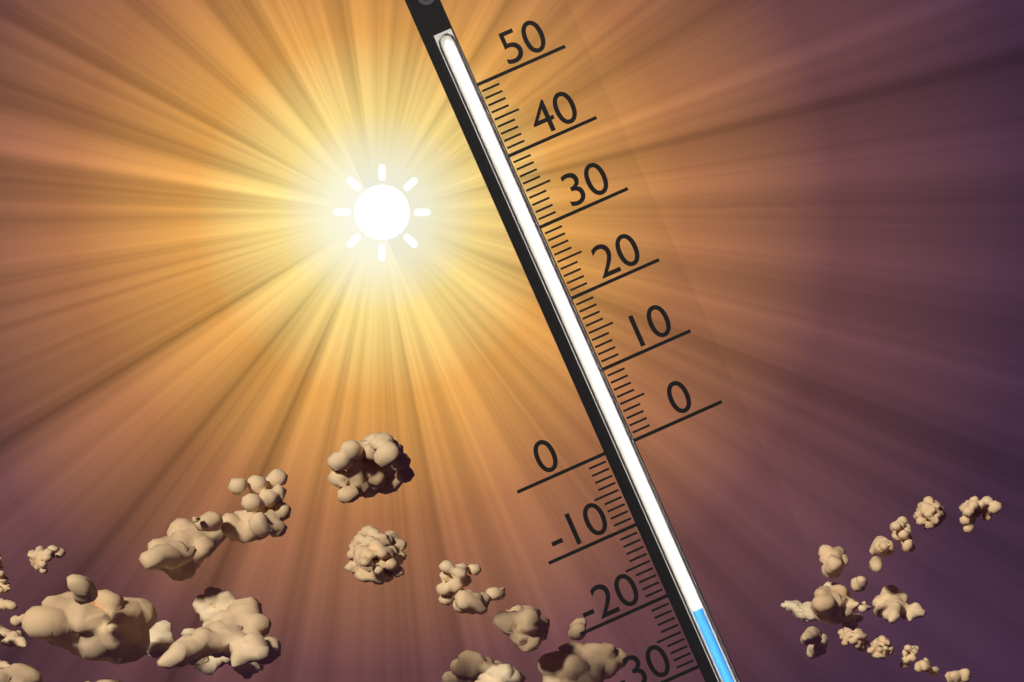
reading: -23 (no unit)
